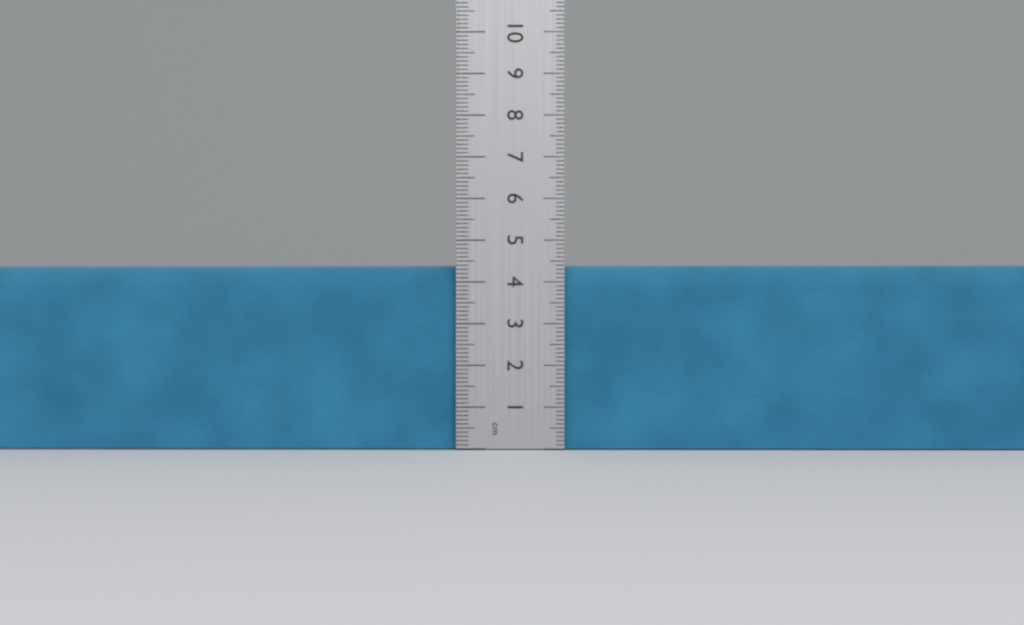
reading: 4.4 cm
